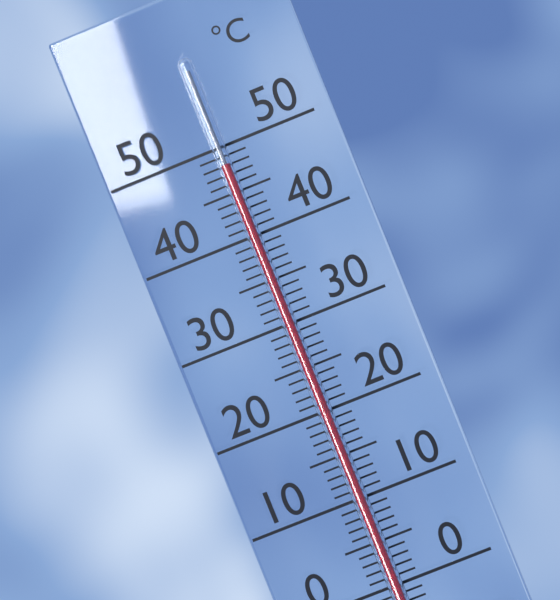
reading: 48 °C
